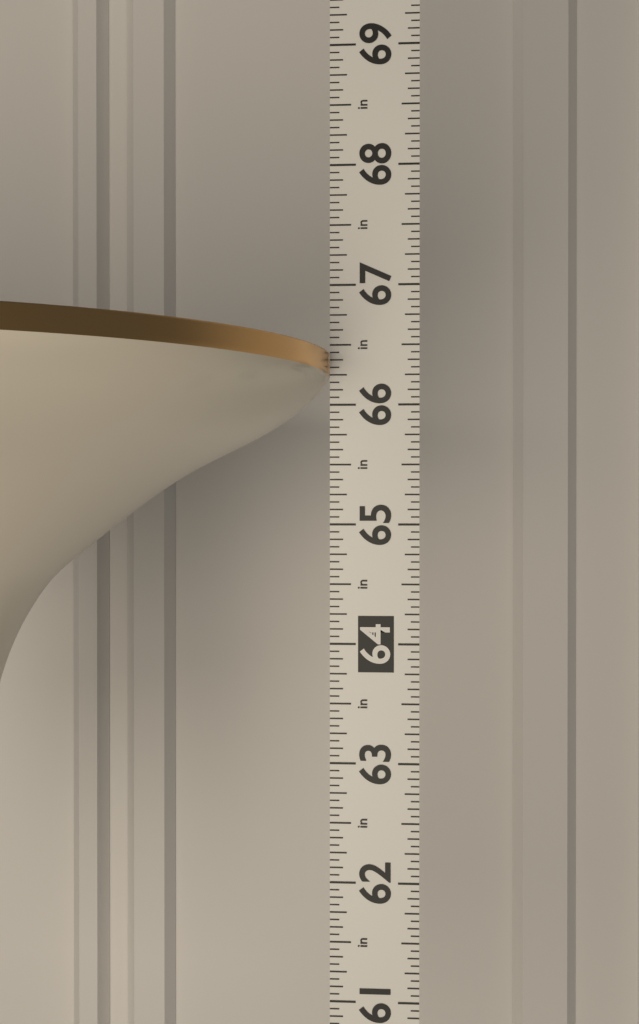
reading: 66.4375 in
